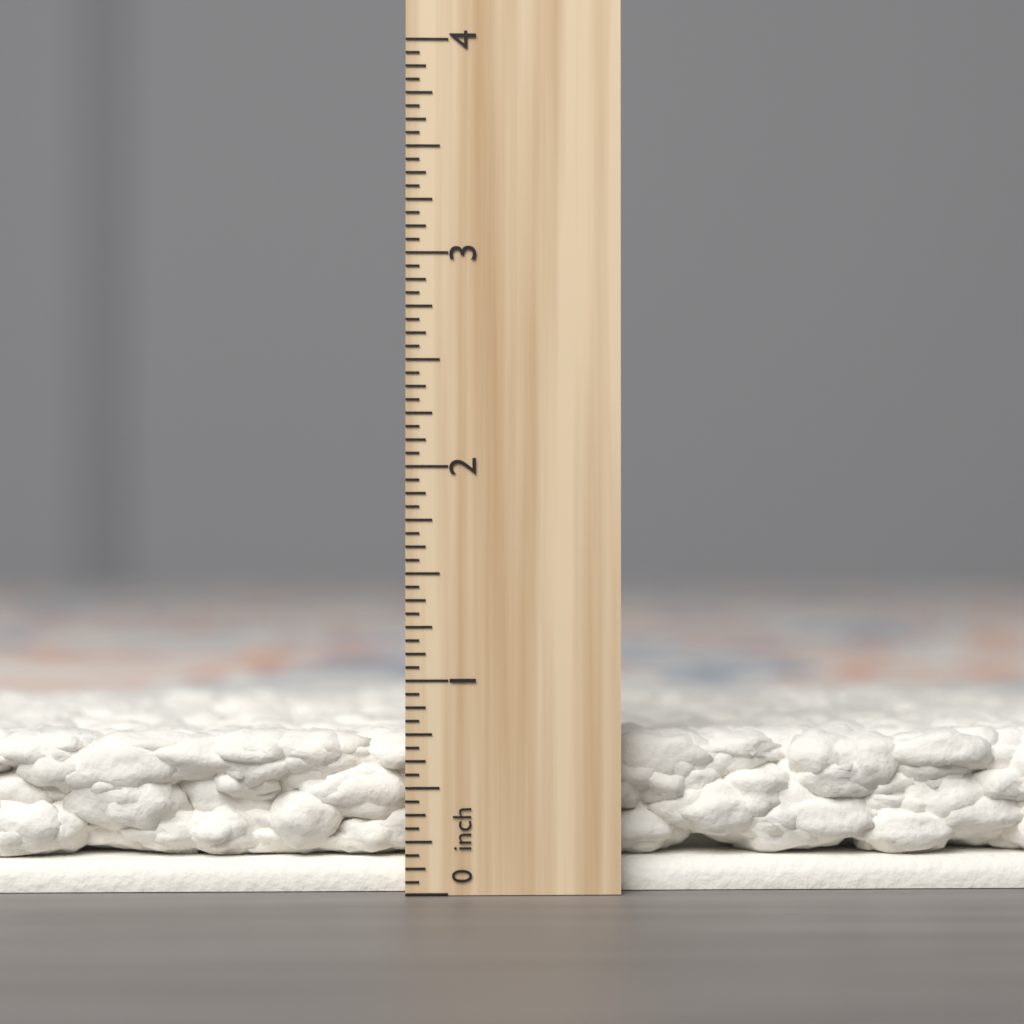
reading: 0.7500 inch
